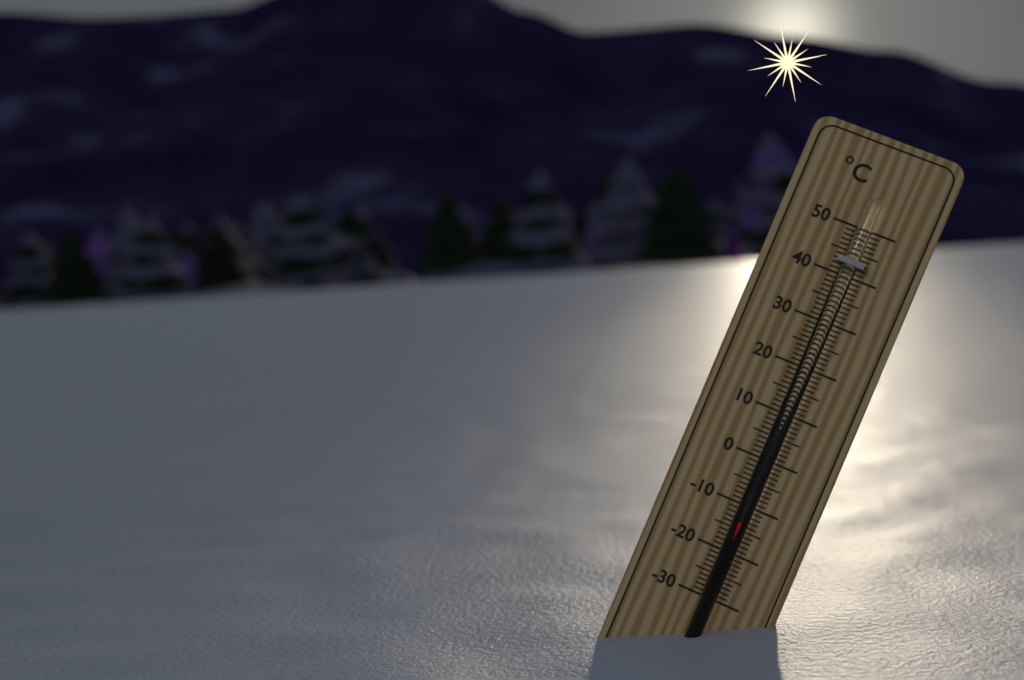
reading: -13 °C
